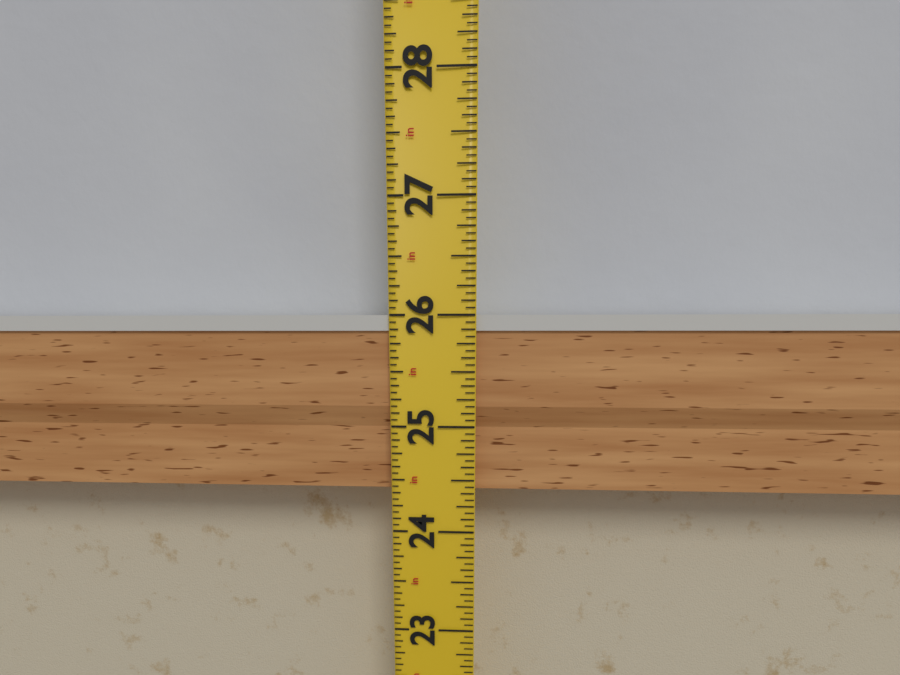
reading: 26.0000 in
